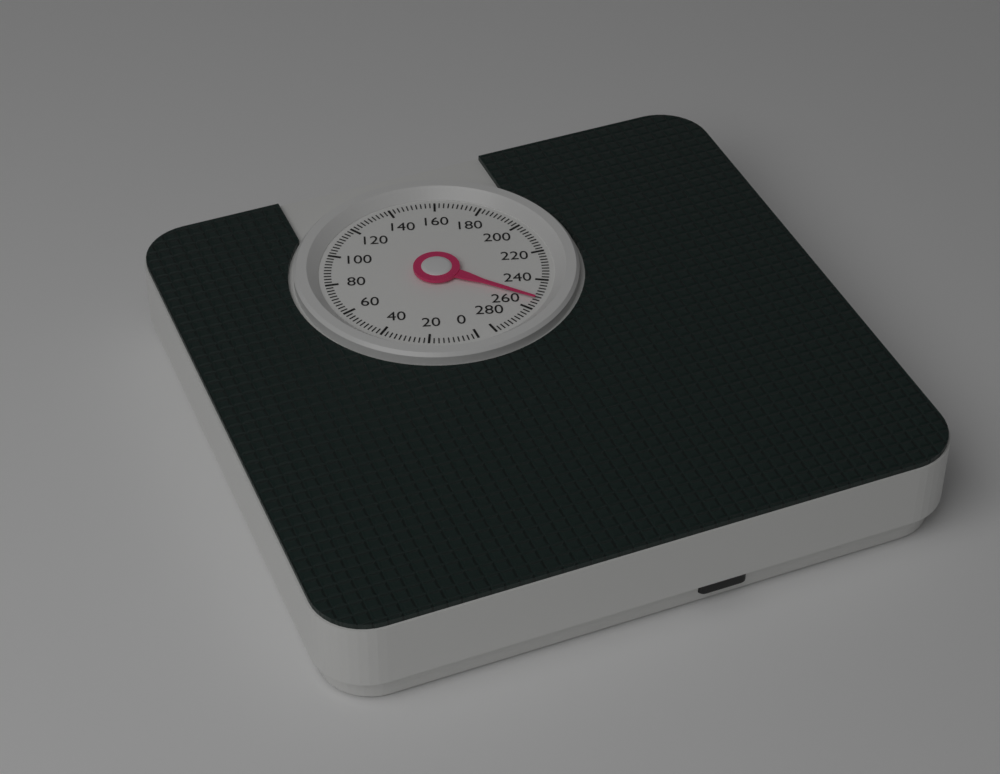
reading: 254 (no unit)
